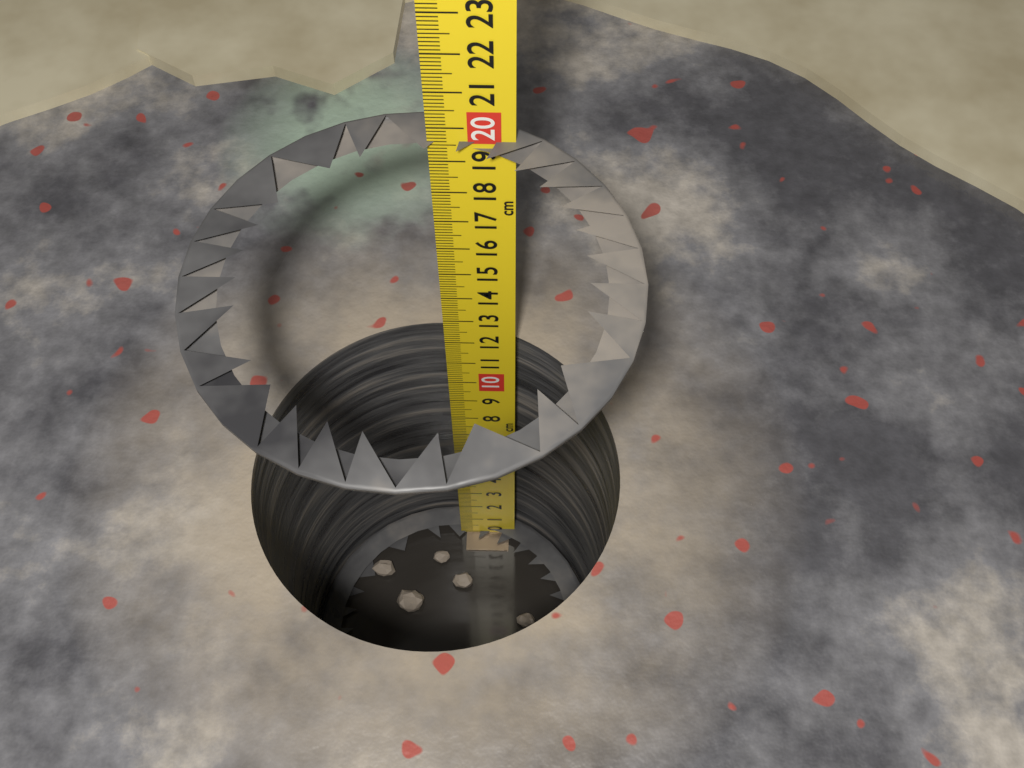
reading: 19.6 cm
